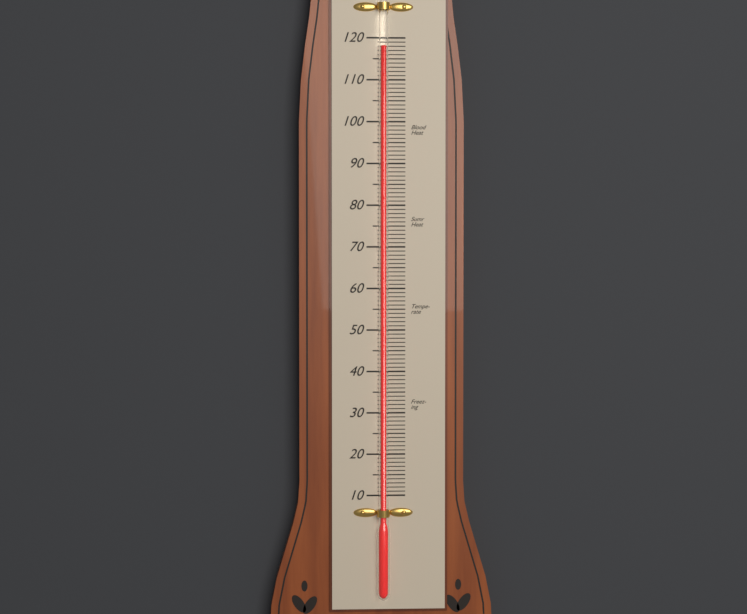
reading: 118 (no unit)
